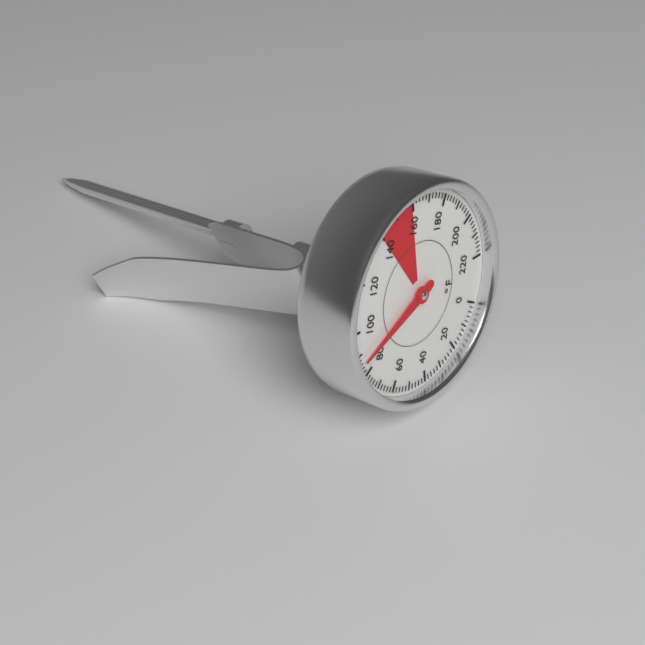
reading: 86 °F
